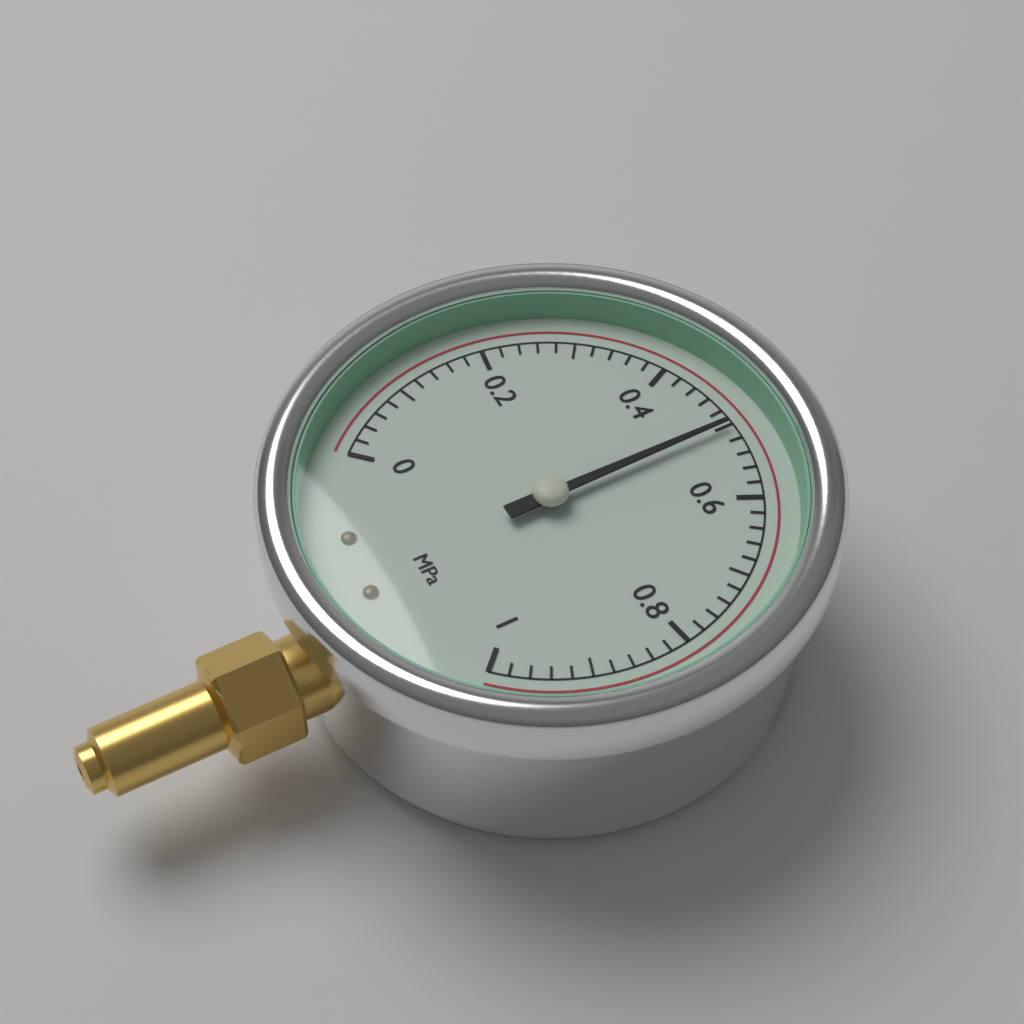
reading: 0.50 MPa
